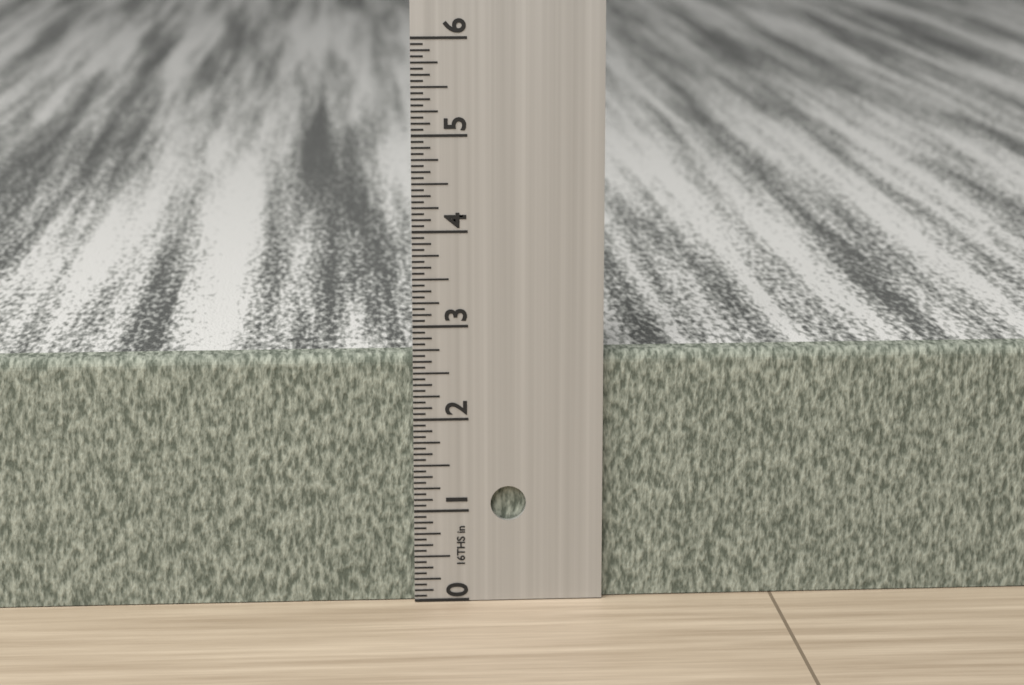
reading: 2.6875 in
